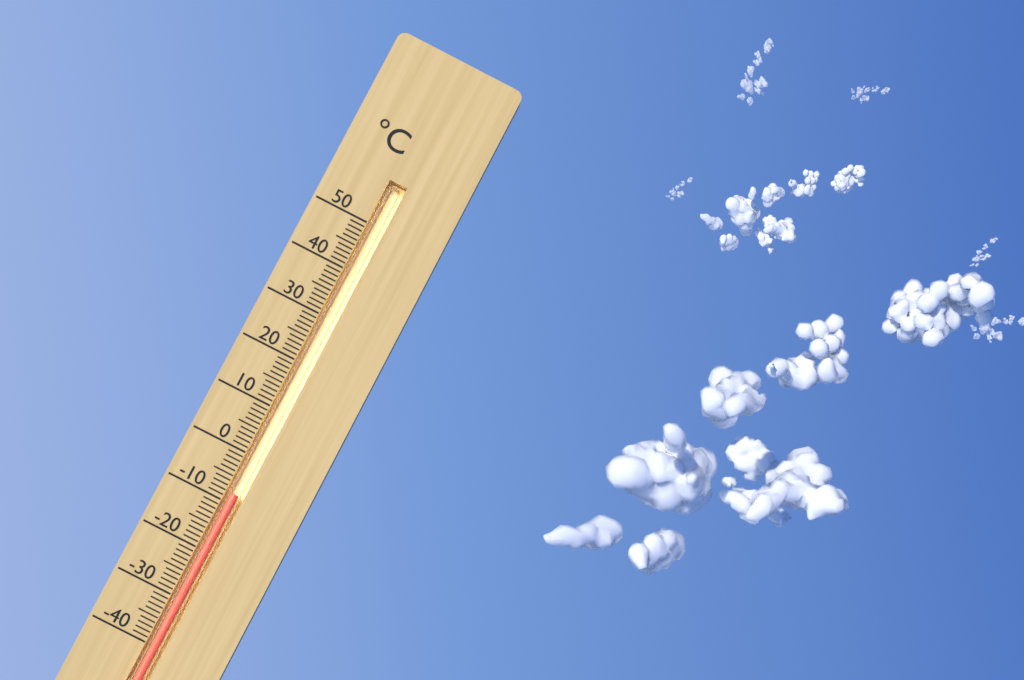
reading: -8 °C
